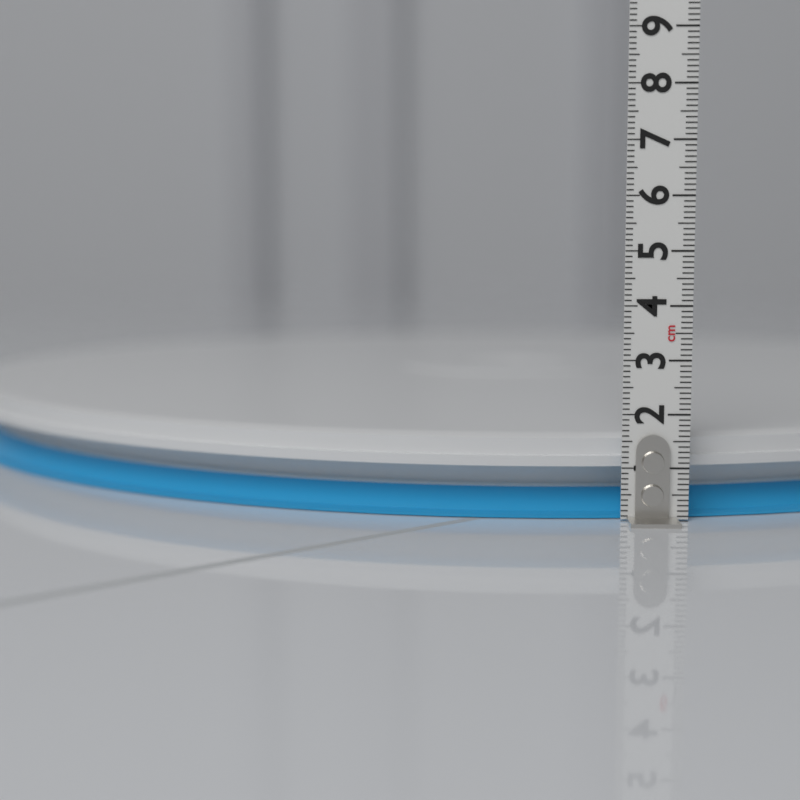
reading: 1.6 cm
